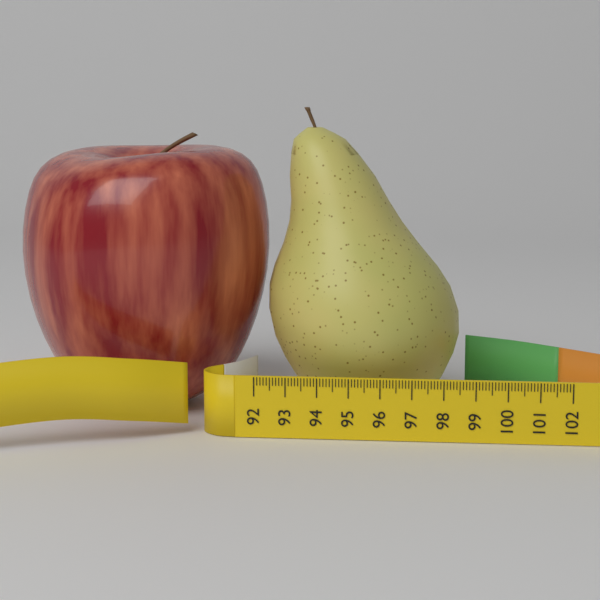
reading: 98.5 (no unit)
